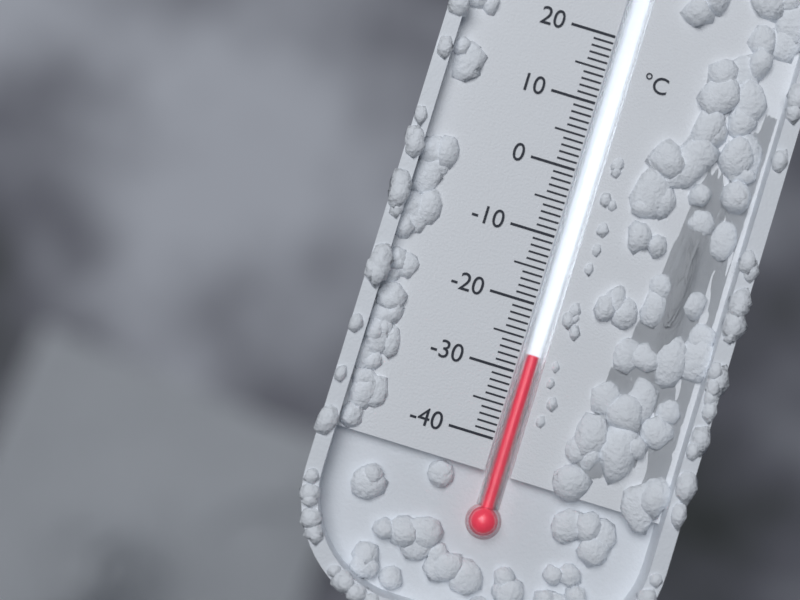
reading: -27 °C
